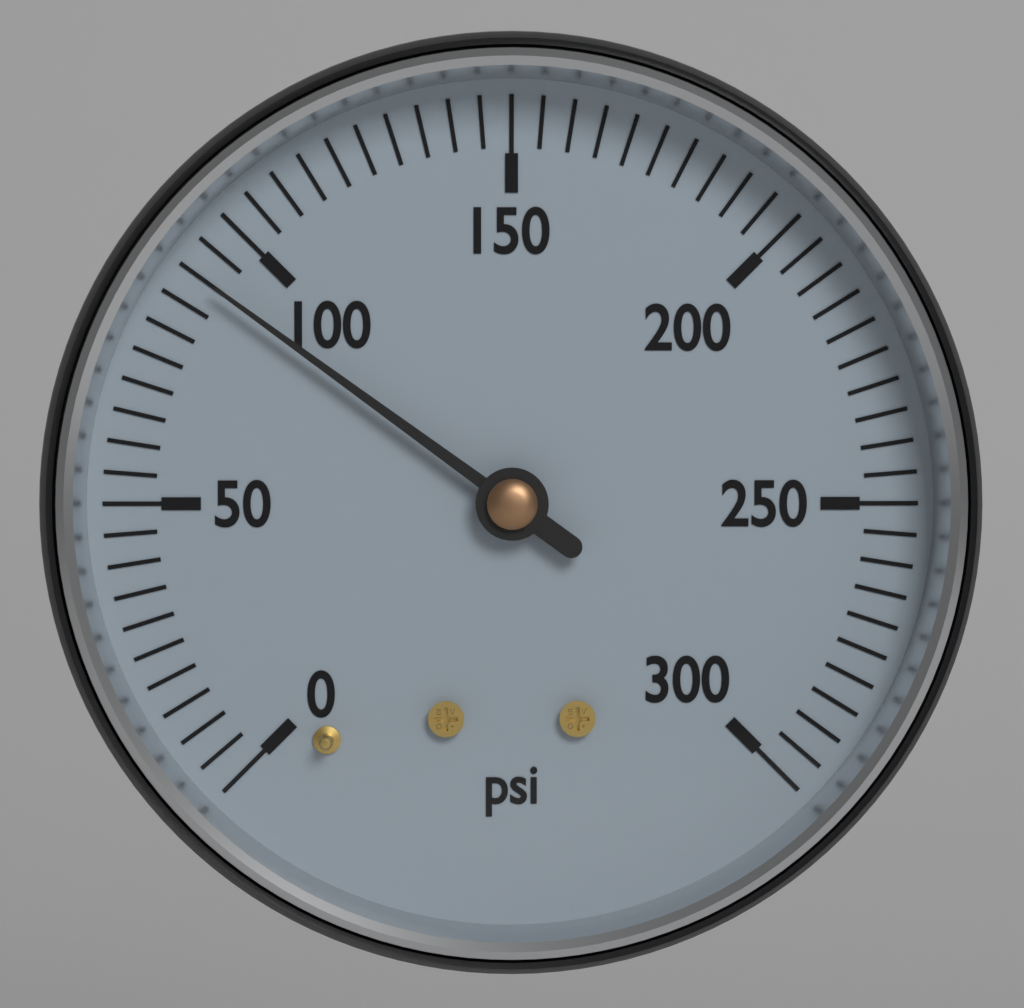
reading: 90 psi
